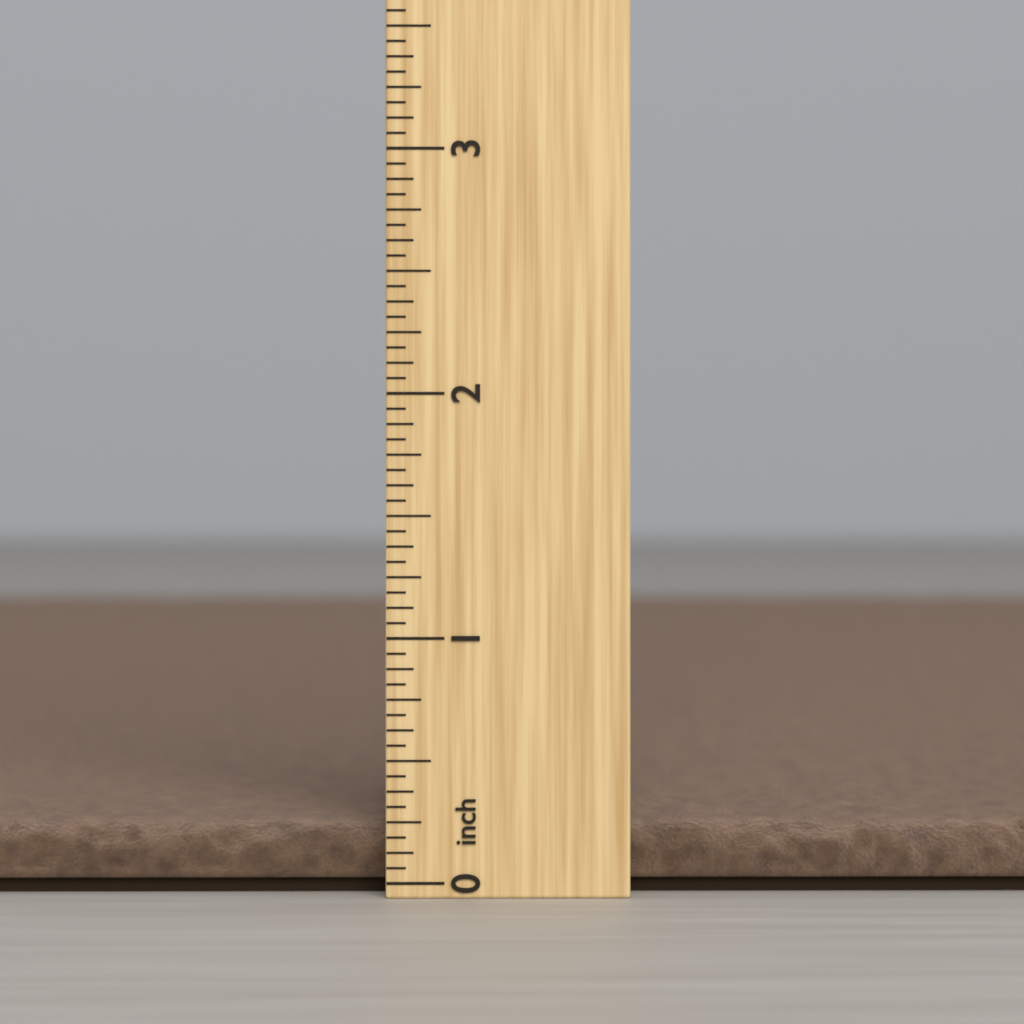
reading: 0.2500 inch
